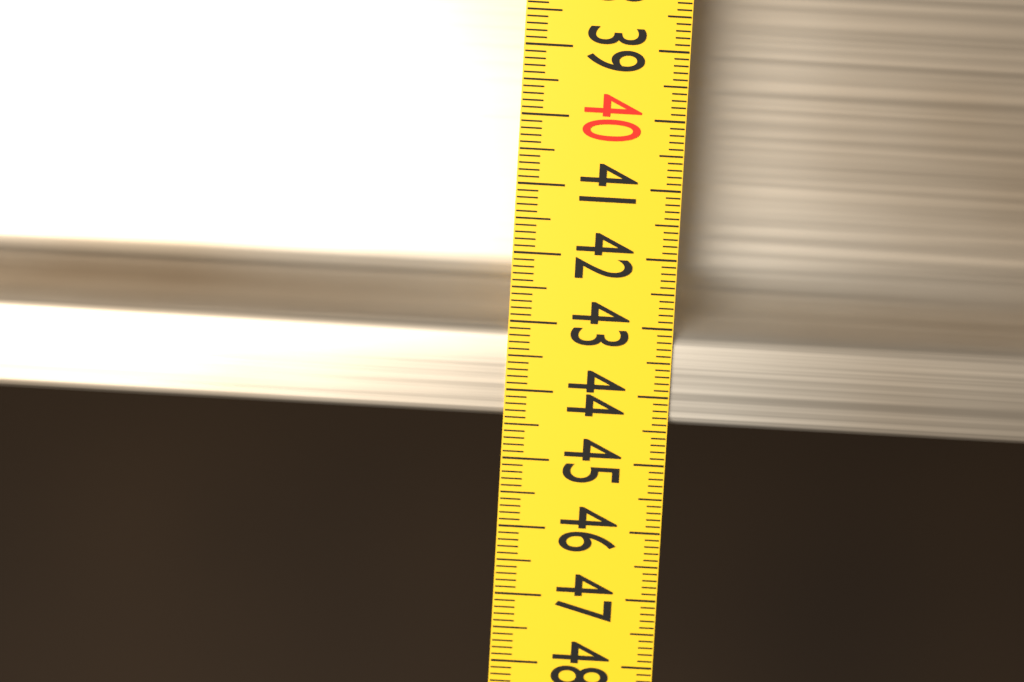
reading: 44.4 (no unit)
